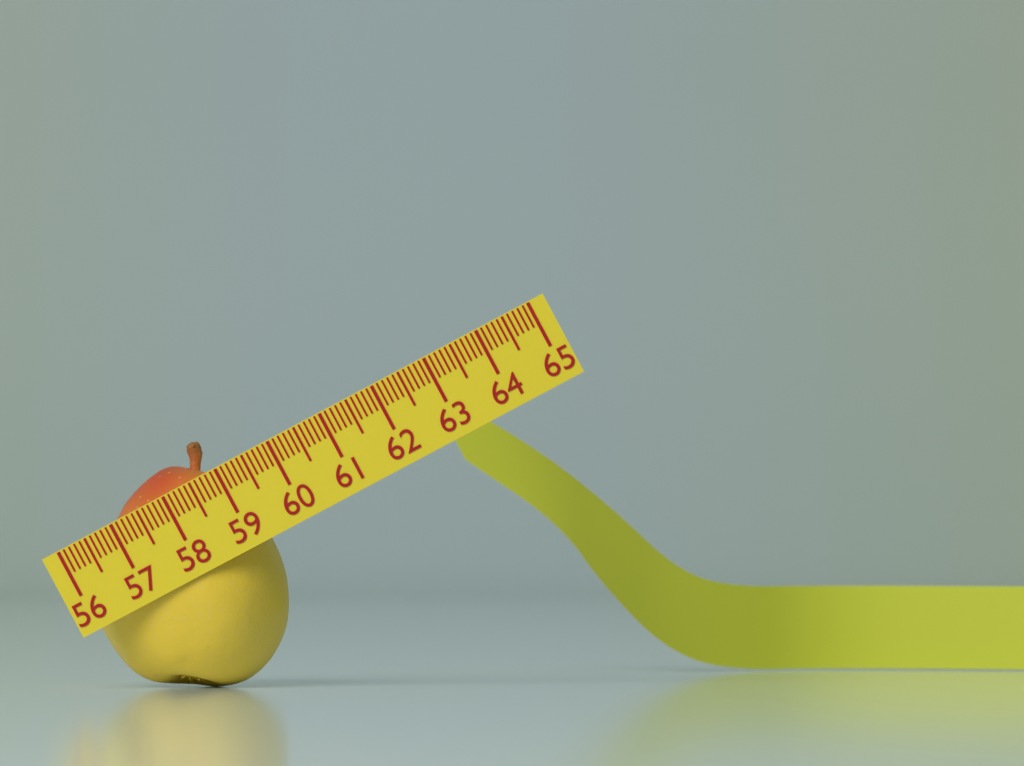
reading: 59.3 (no unit)
